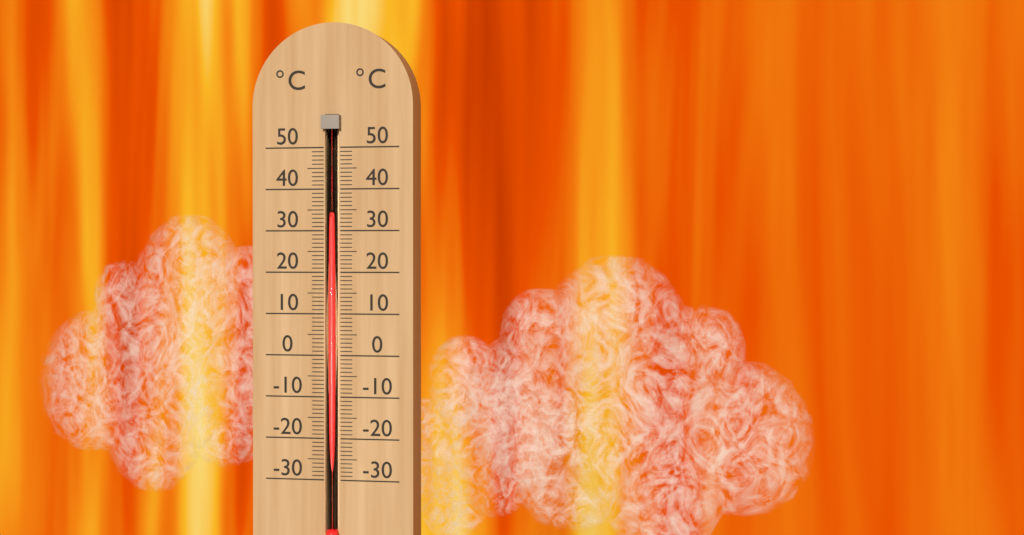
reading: 33 °C
